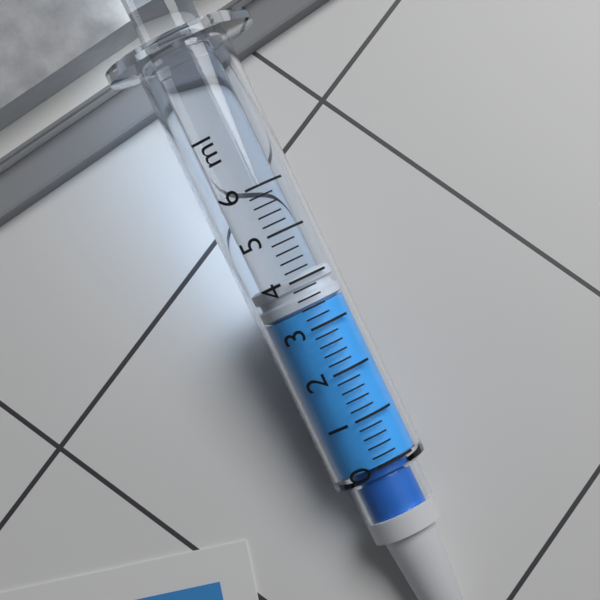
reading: 3.4 ml
